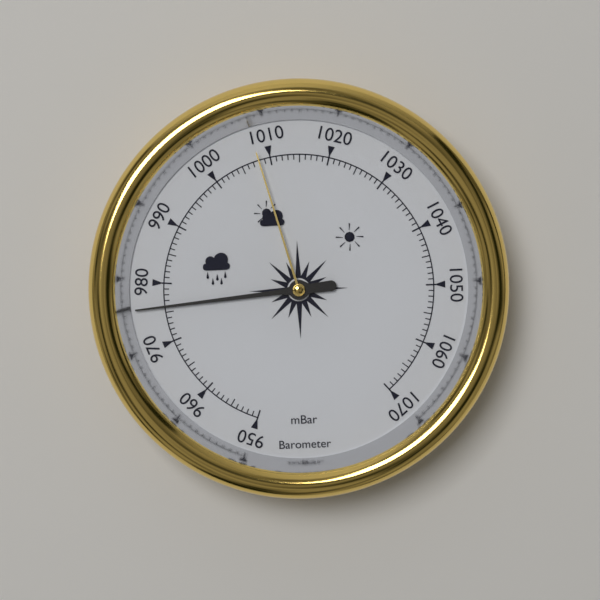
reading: 976 mbar
